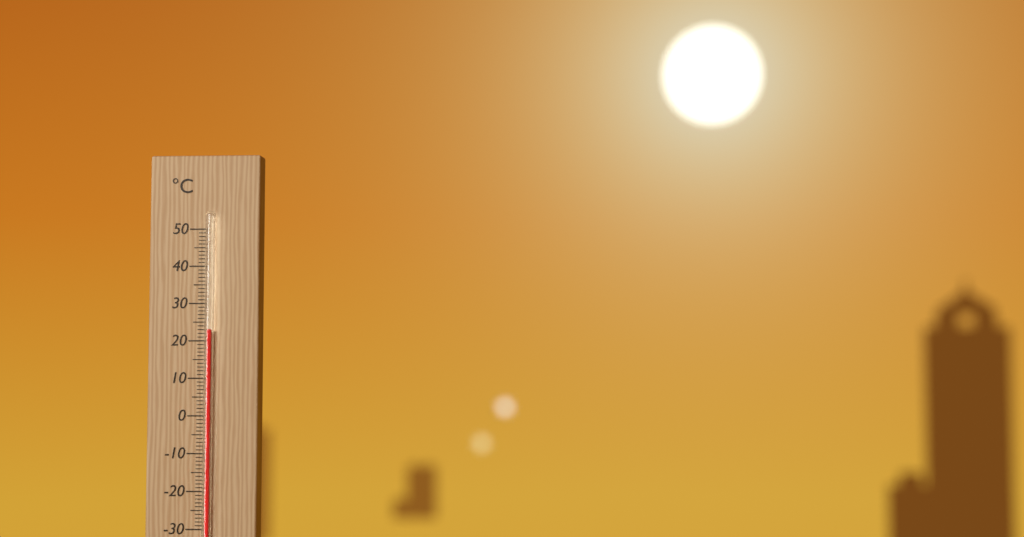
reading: 23 °C
